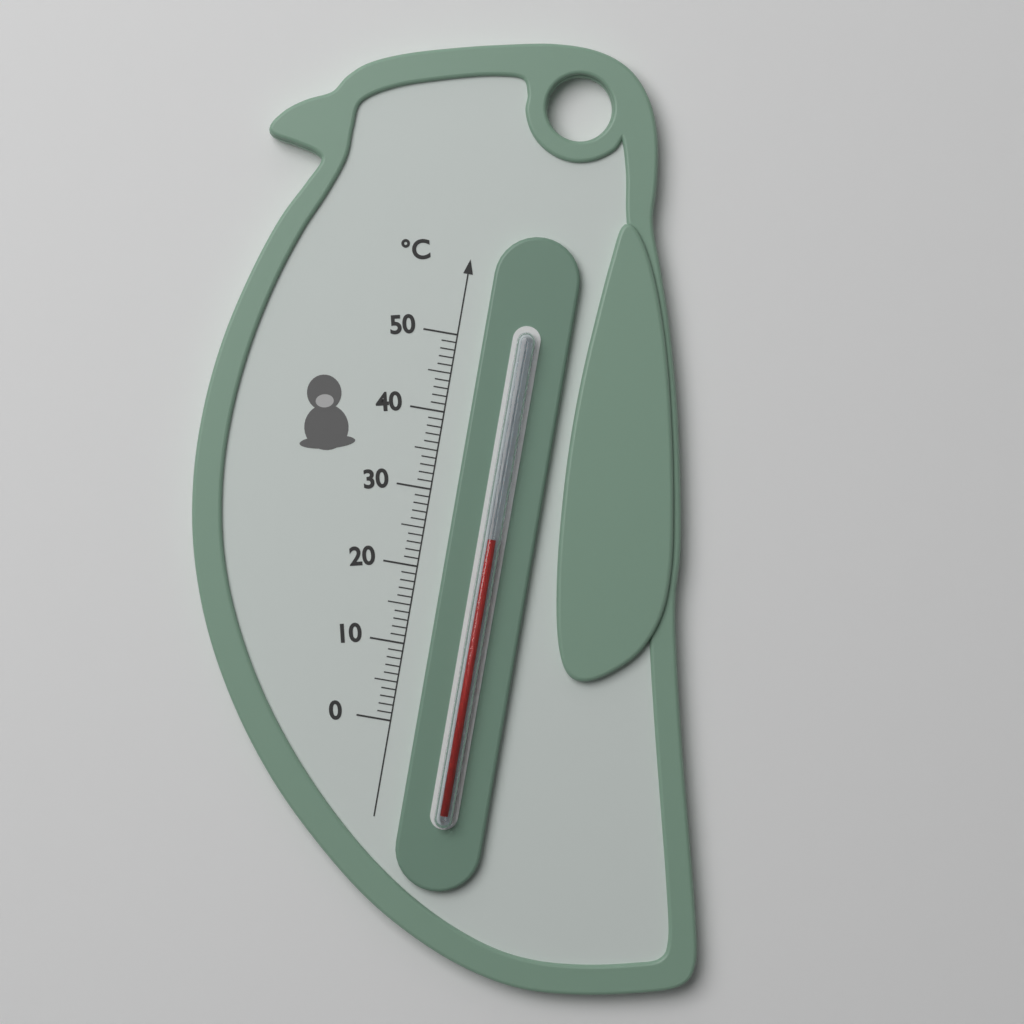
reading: 25 °C
